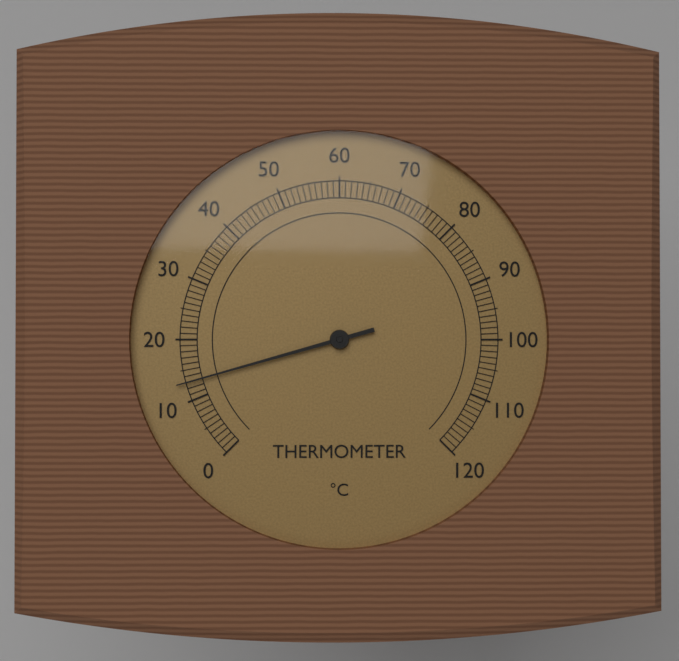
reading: 13 °C
